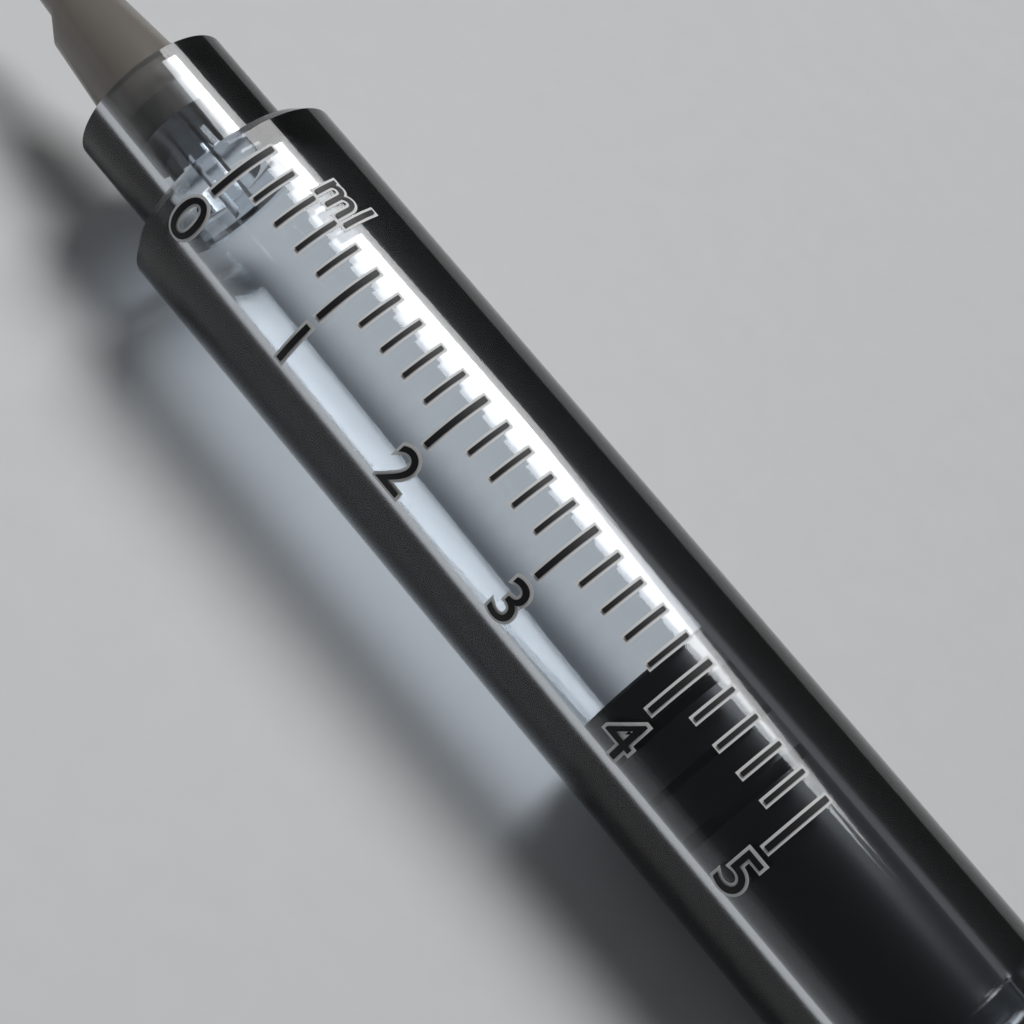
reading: 3.8 ml
